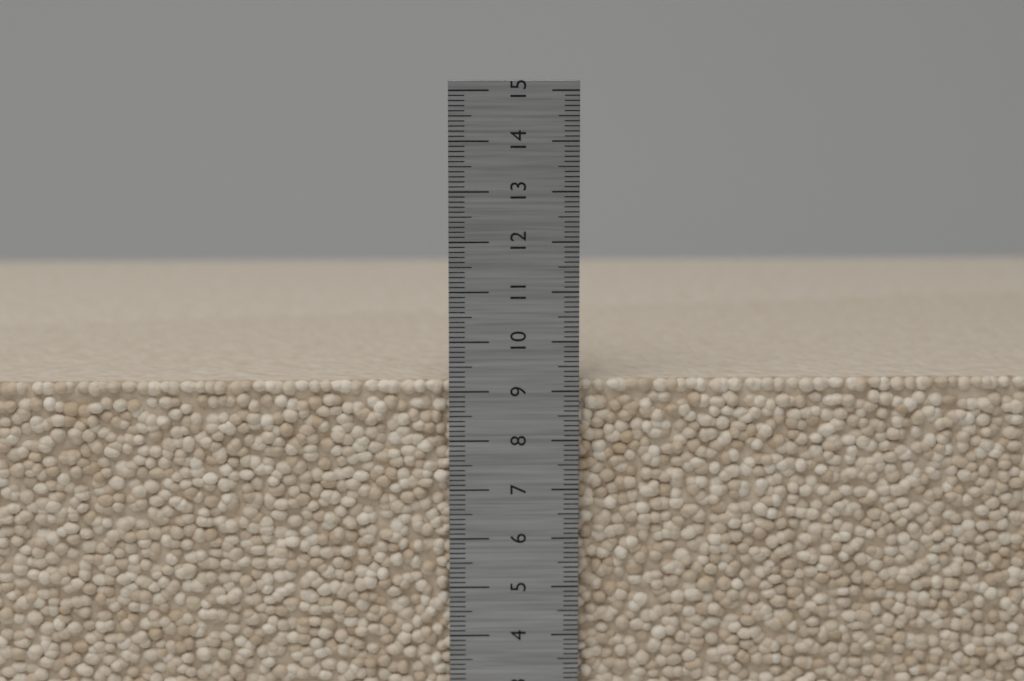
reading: 9.2 cm
